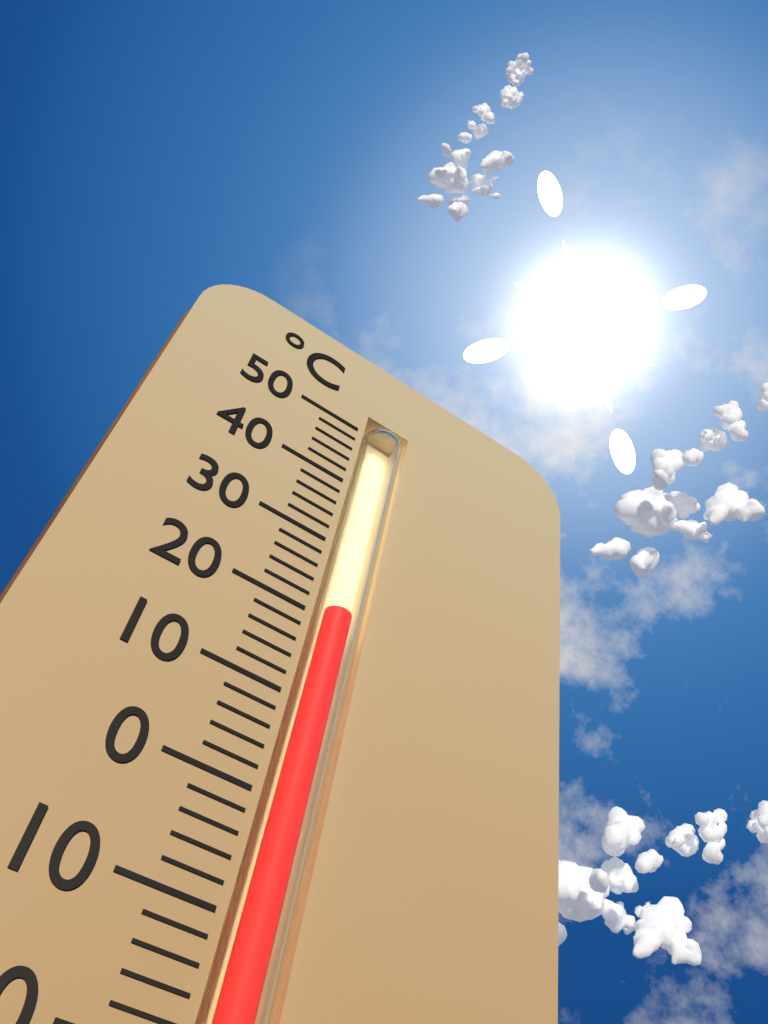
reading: 22 °C
